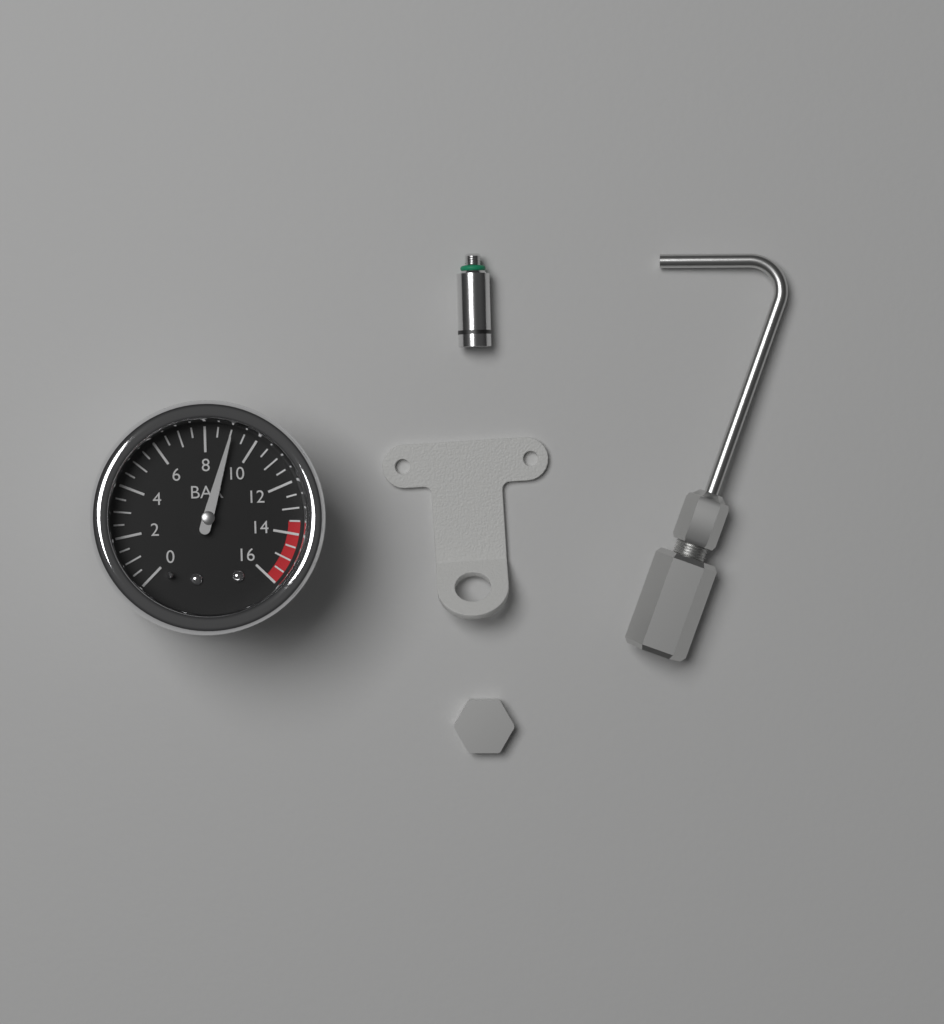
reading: 9.0 bar
